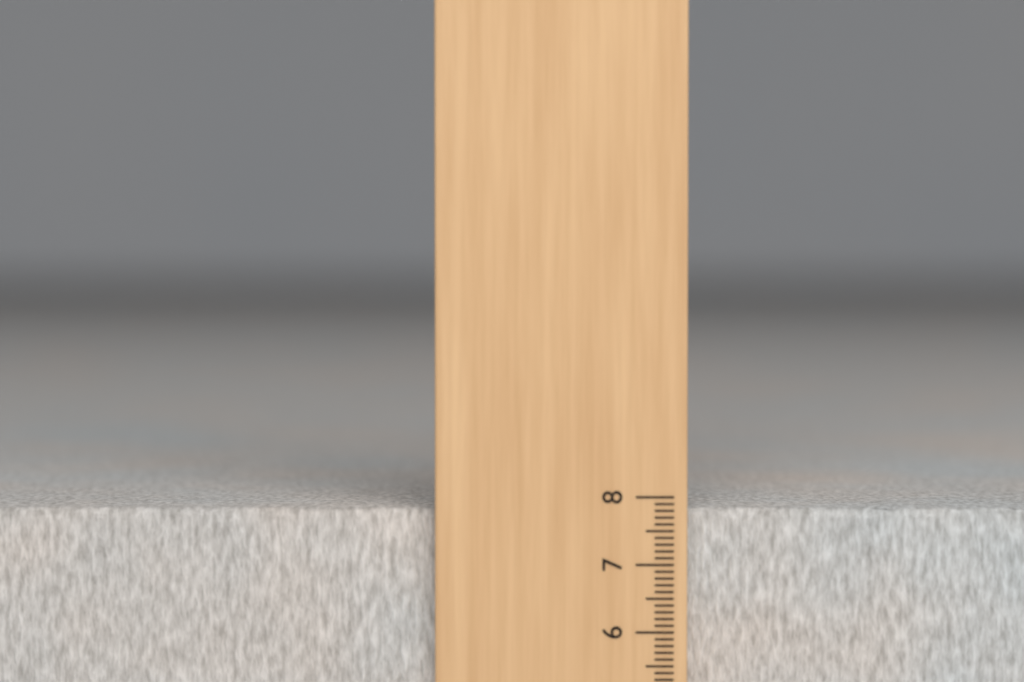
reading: 7.8 (no unit)
